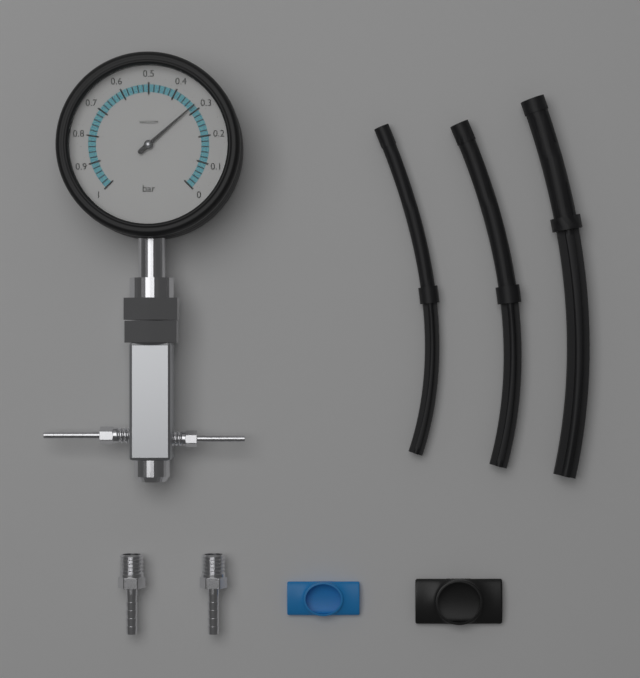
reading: 0.32 bar
